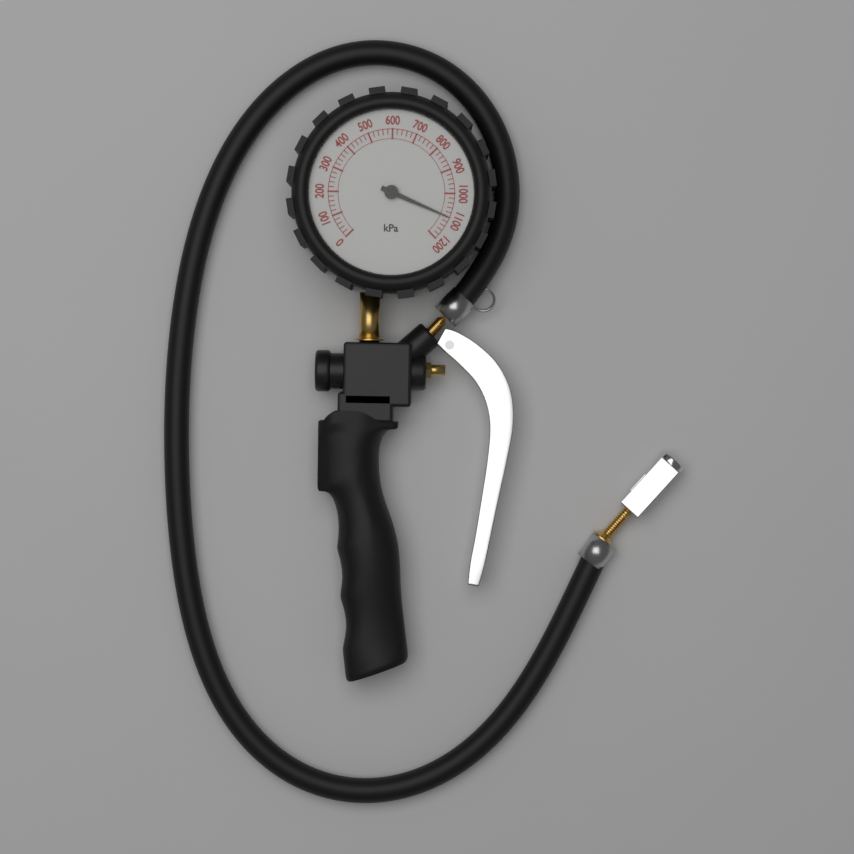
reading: 1100 kPa
